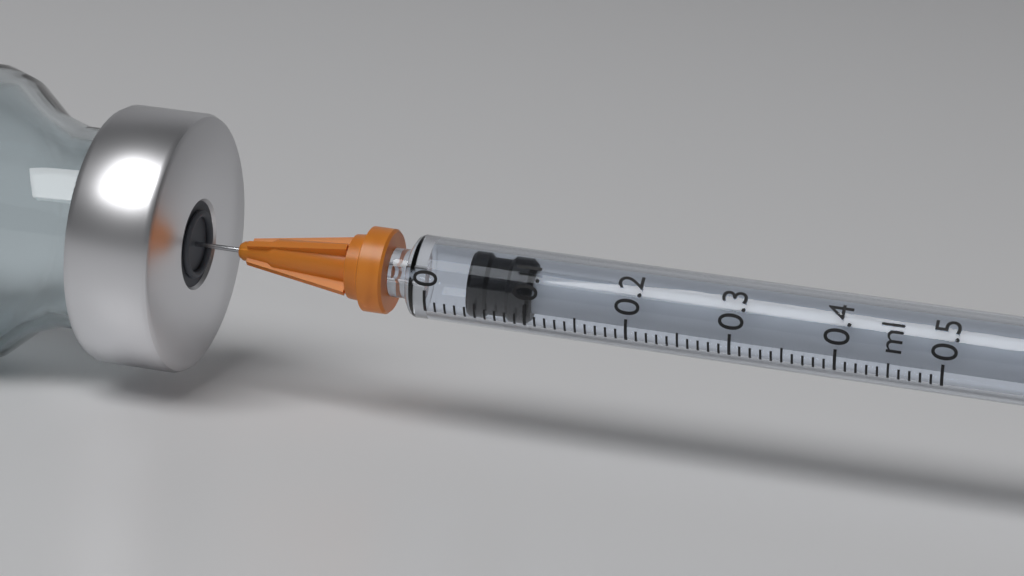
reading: 0.04 ml
